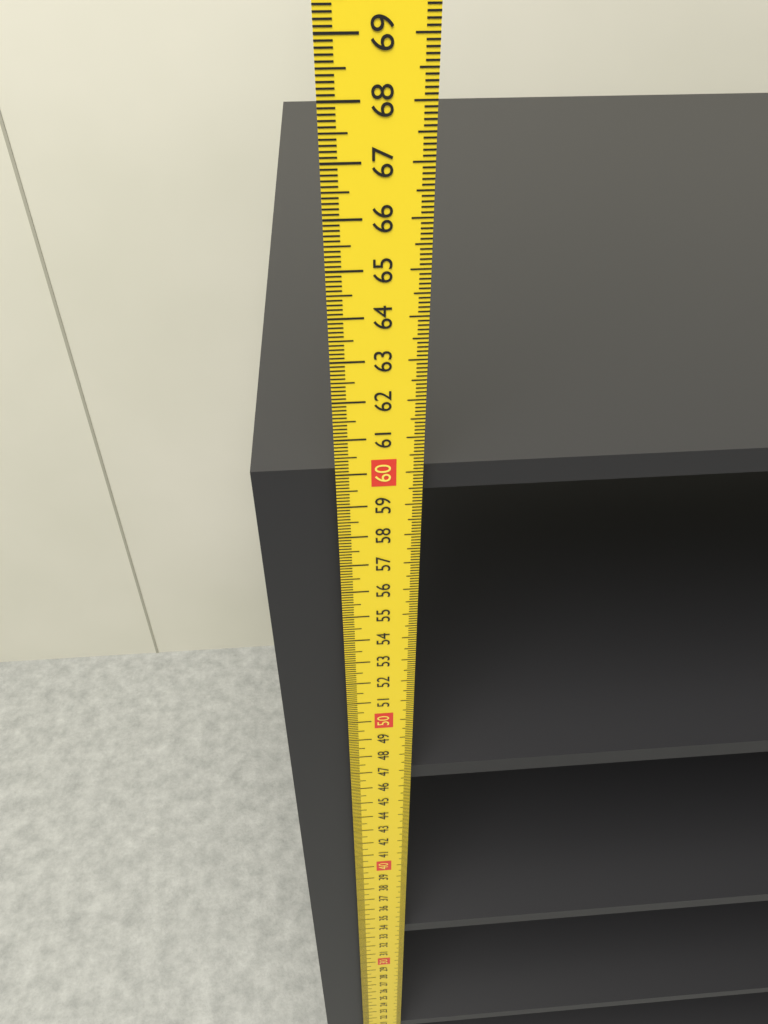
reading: 59.9 cm
